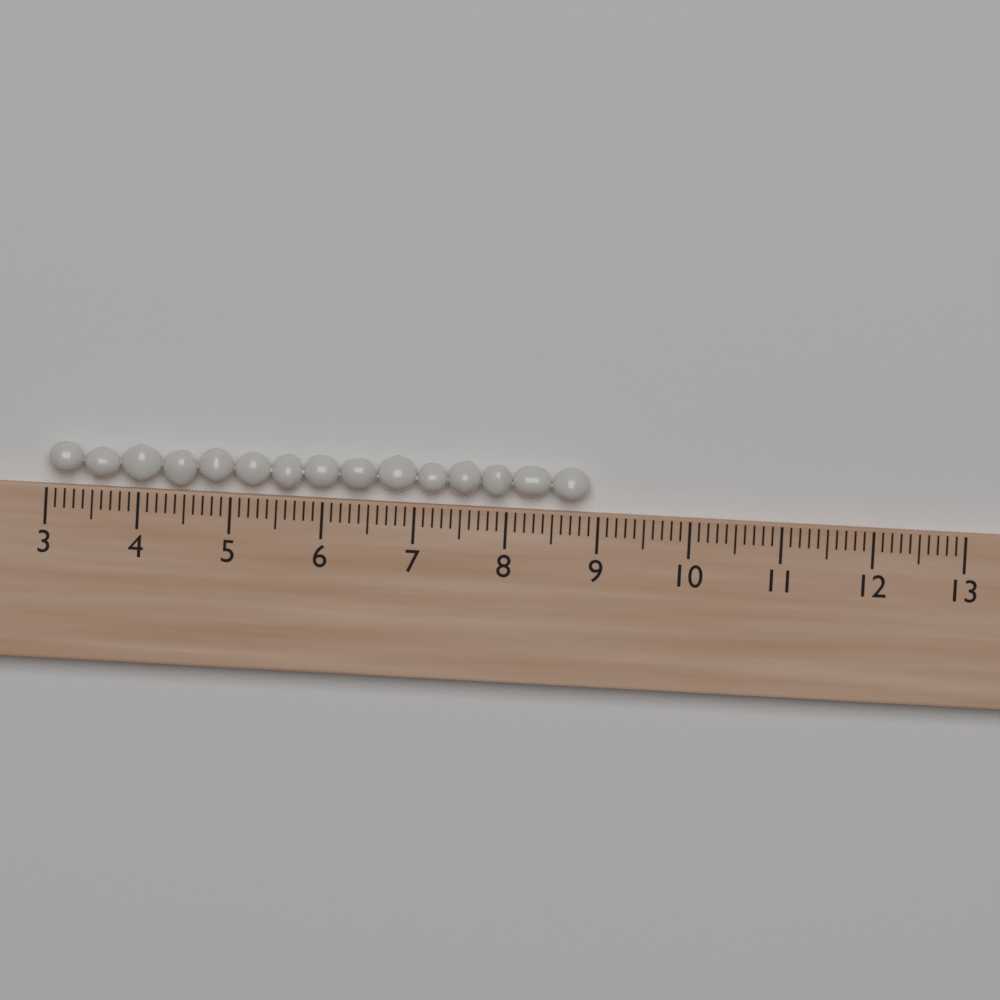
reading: 8.9 (no unit)
